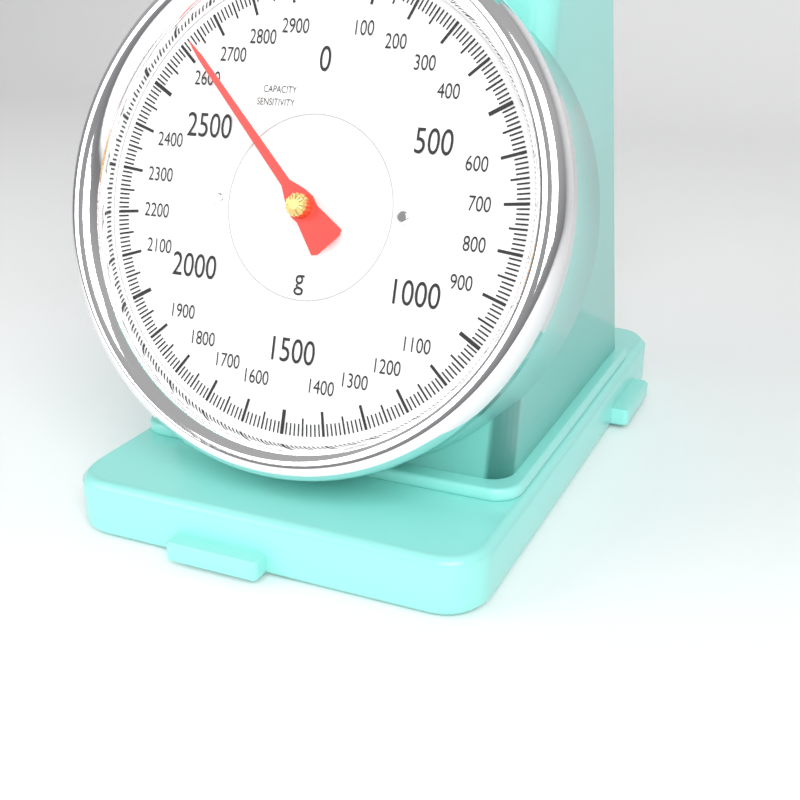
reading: 2630 g
